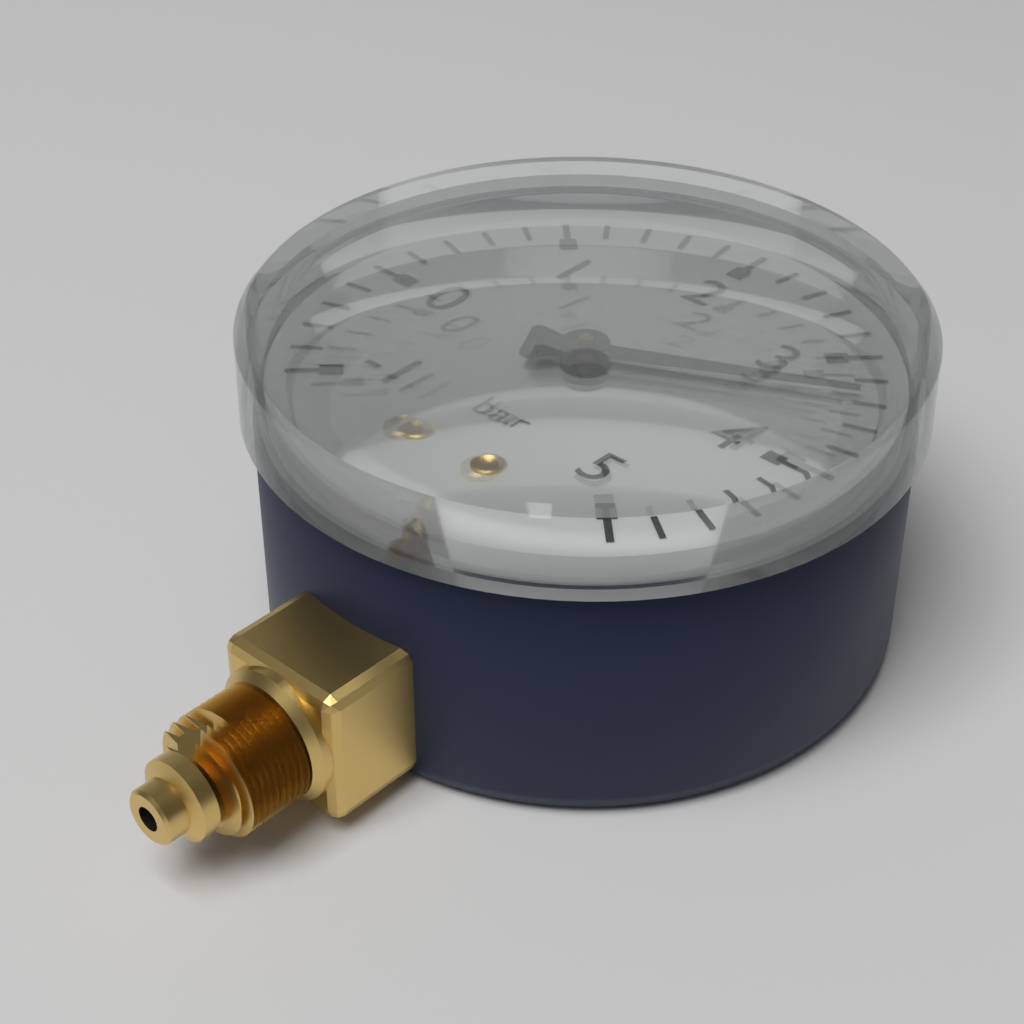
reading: 3.4 bar
